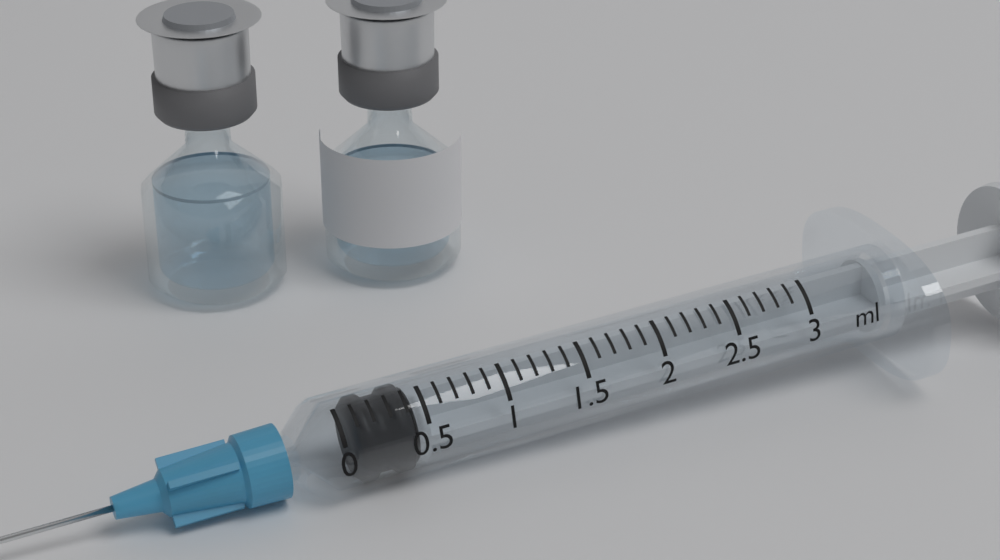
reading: 0.1 ml
